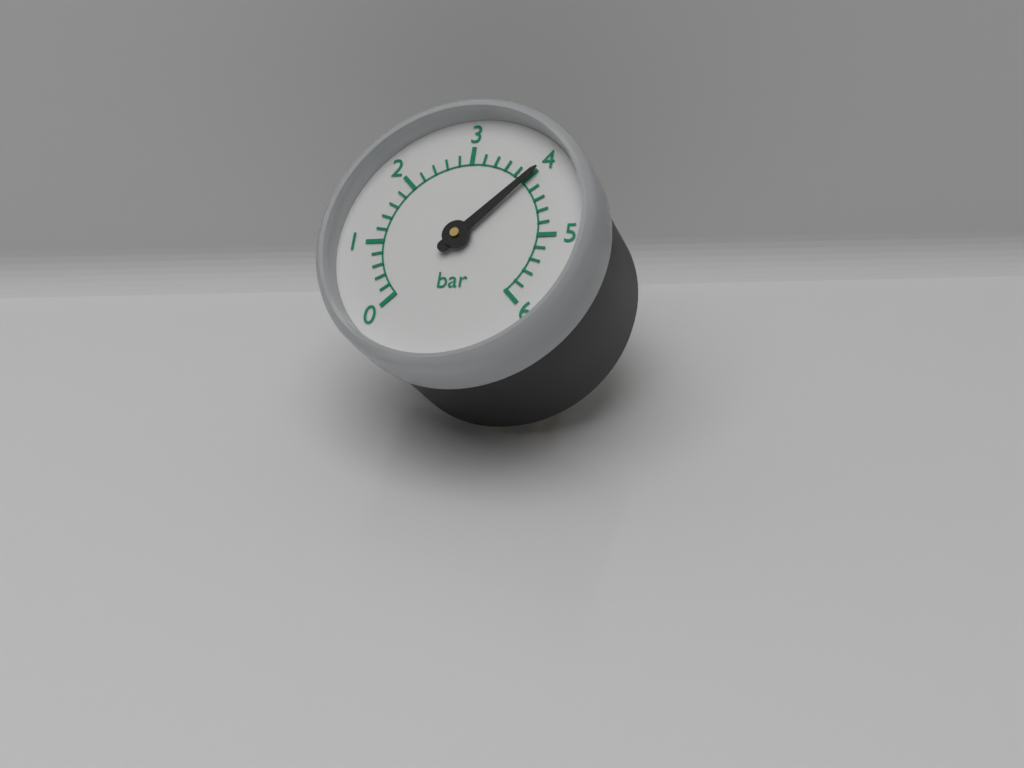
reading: 4.0 bar
